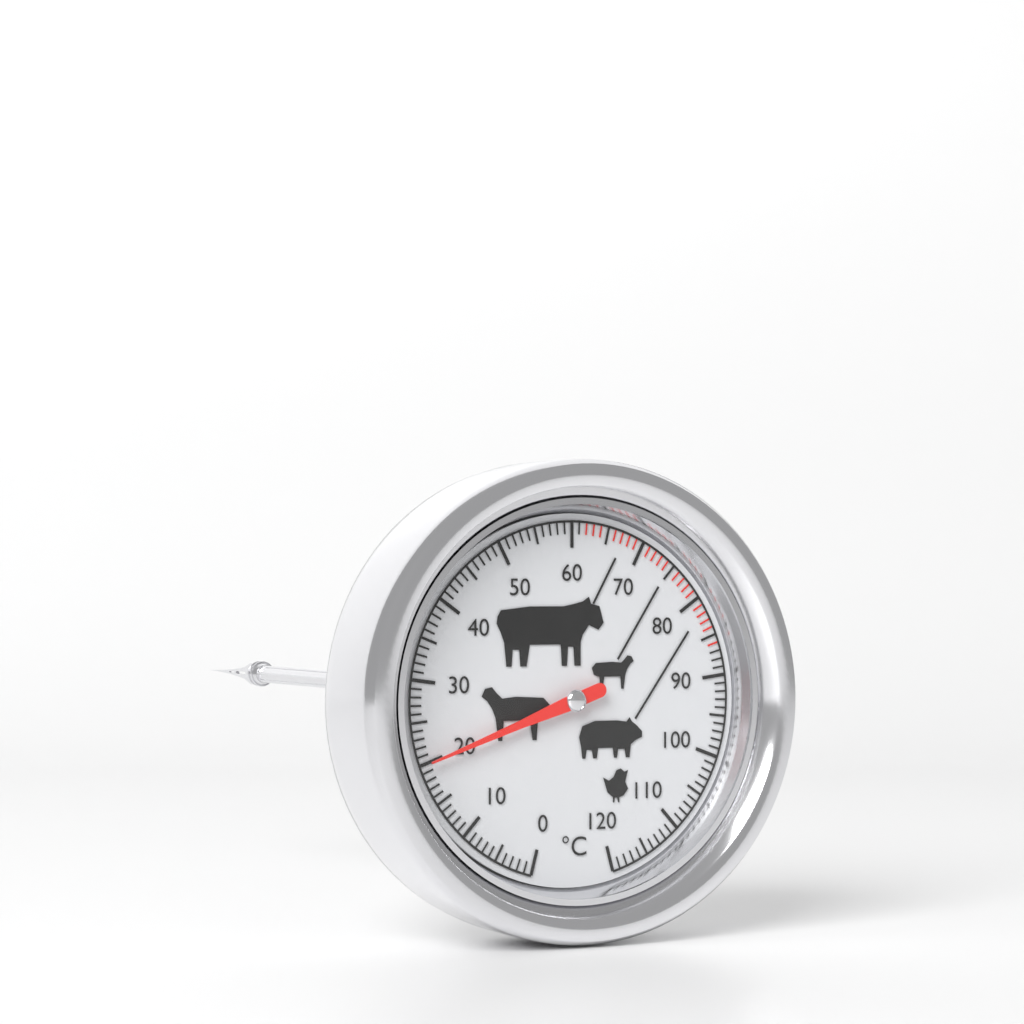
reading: 20 °C
